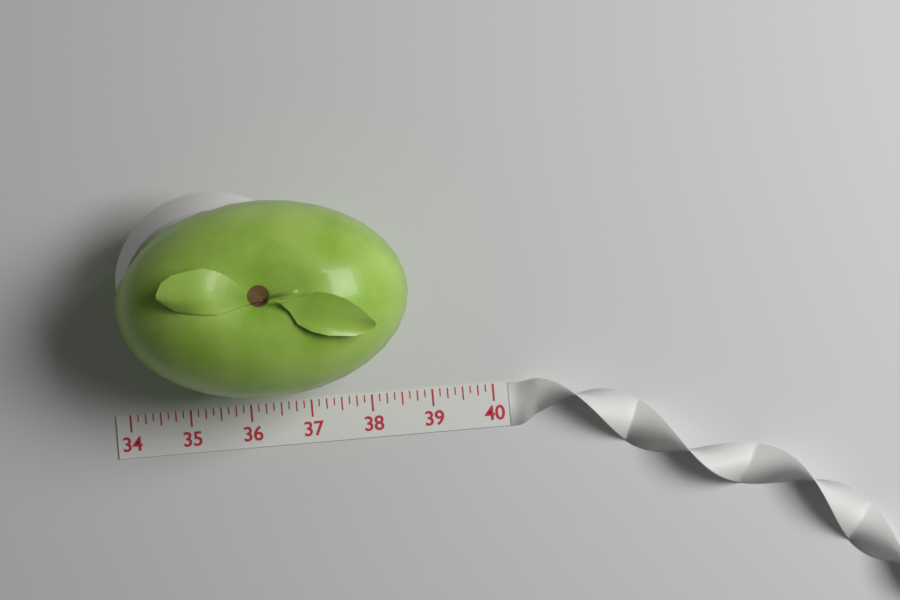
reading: 38.750 (no unit)
